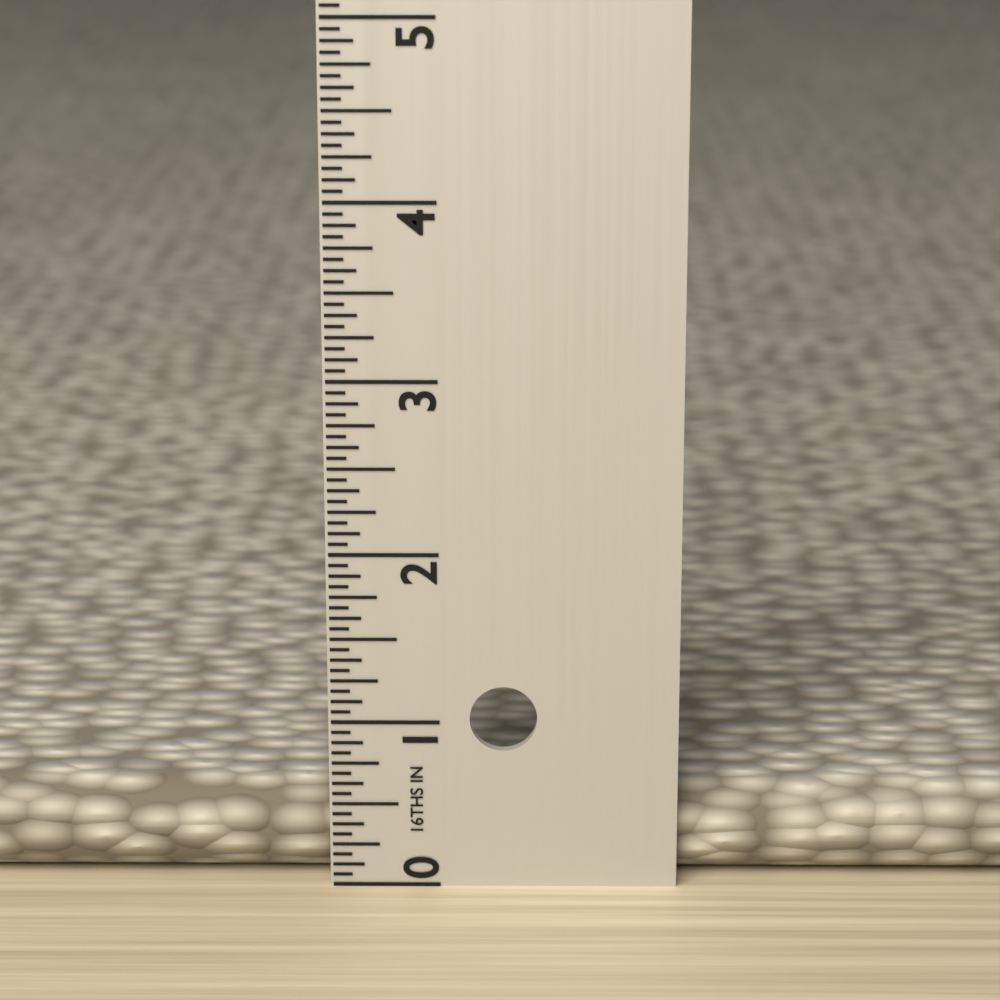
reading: 0.5625 in
